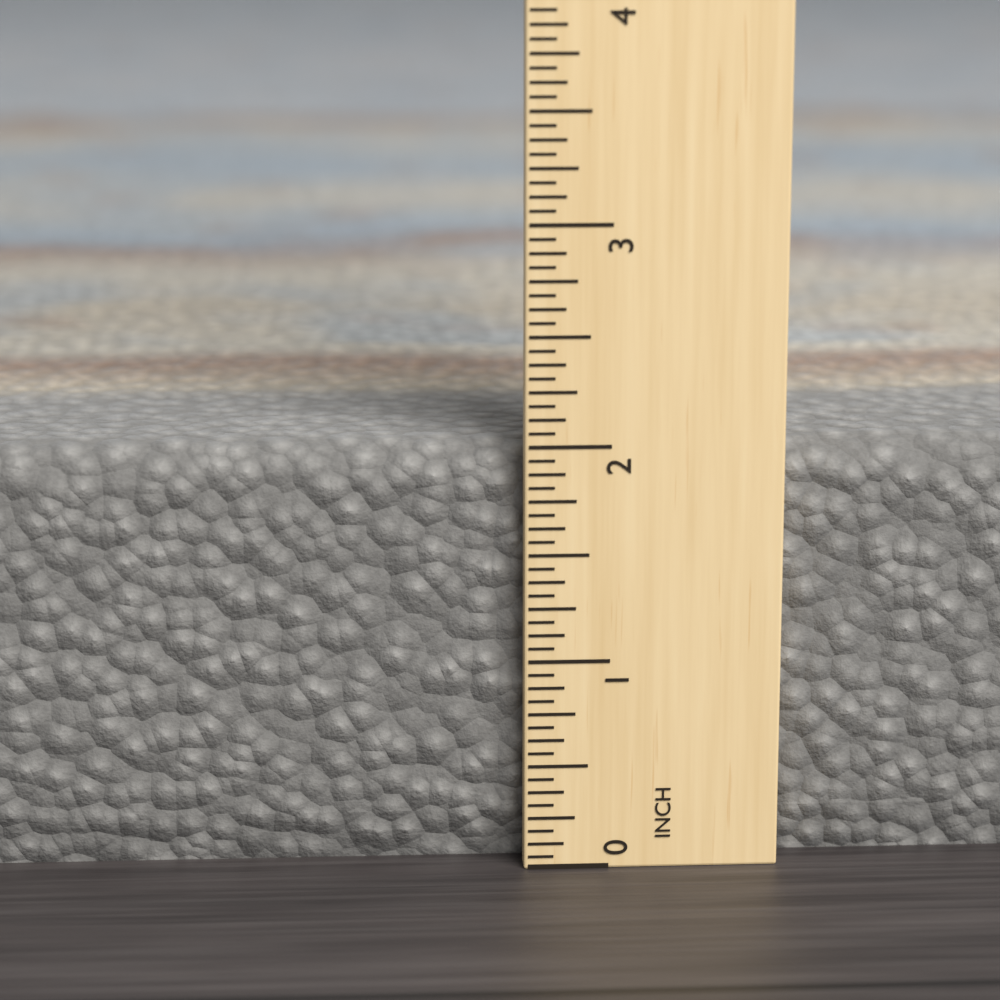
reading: 2.0000 in
